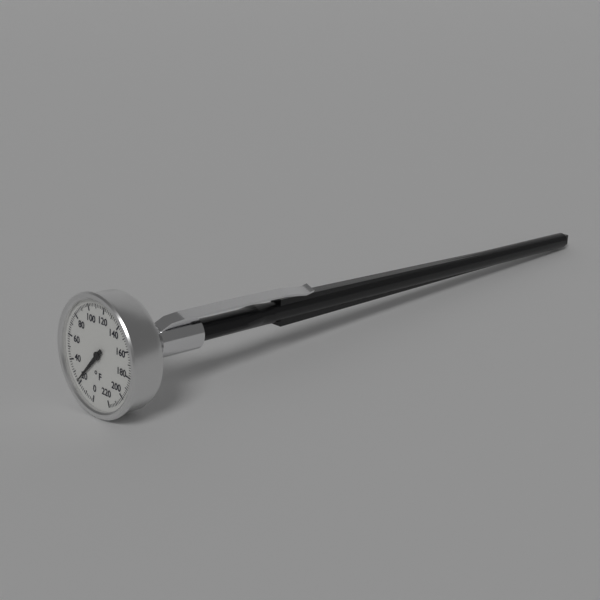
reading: 22 °F
